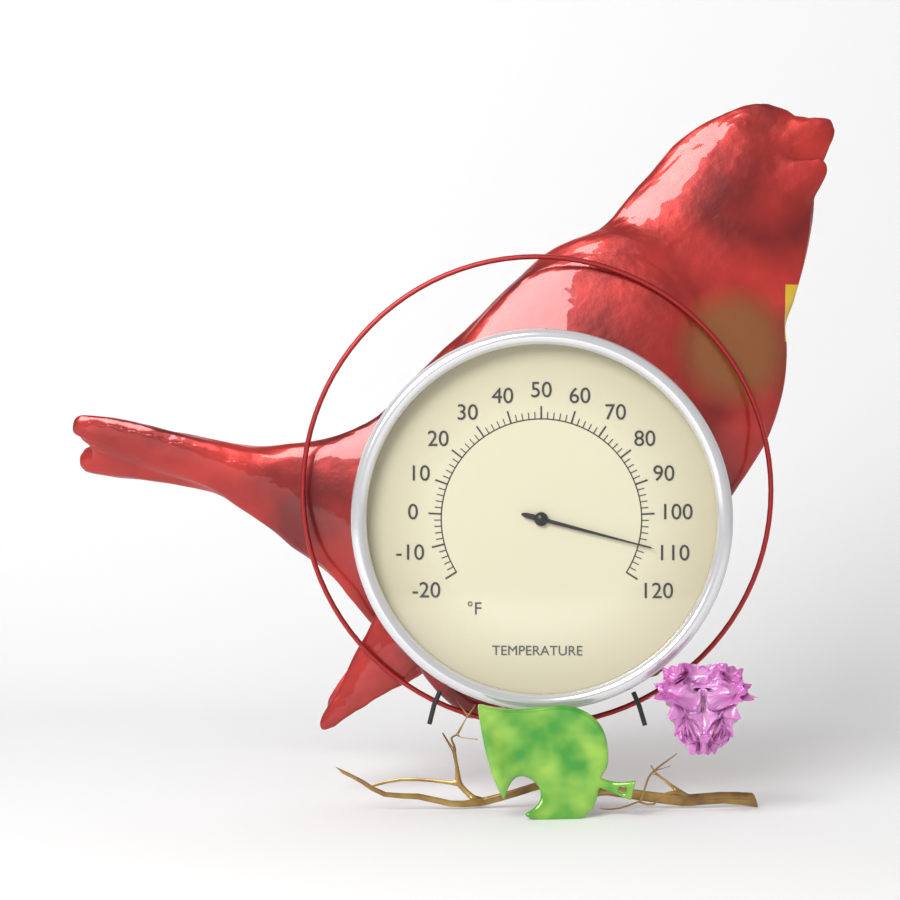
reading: 110 °F
